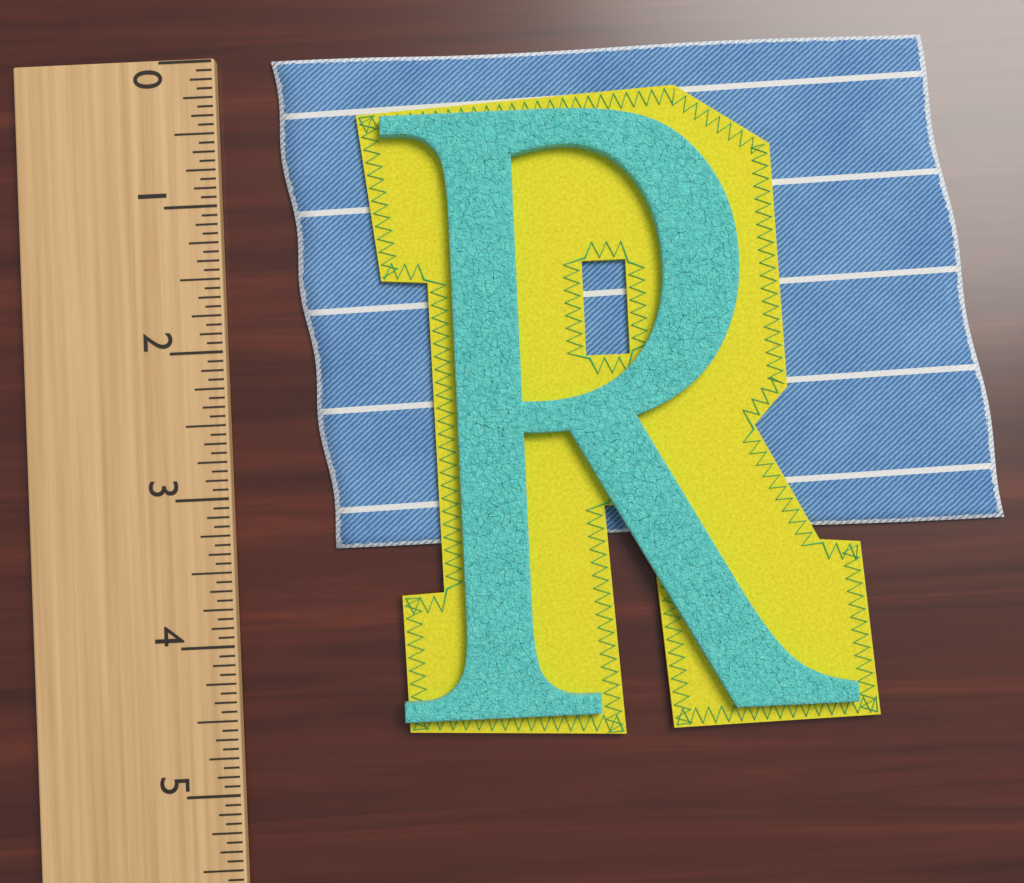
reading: 3.3750 (no unit)
